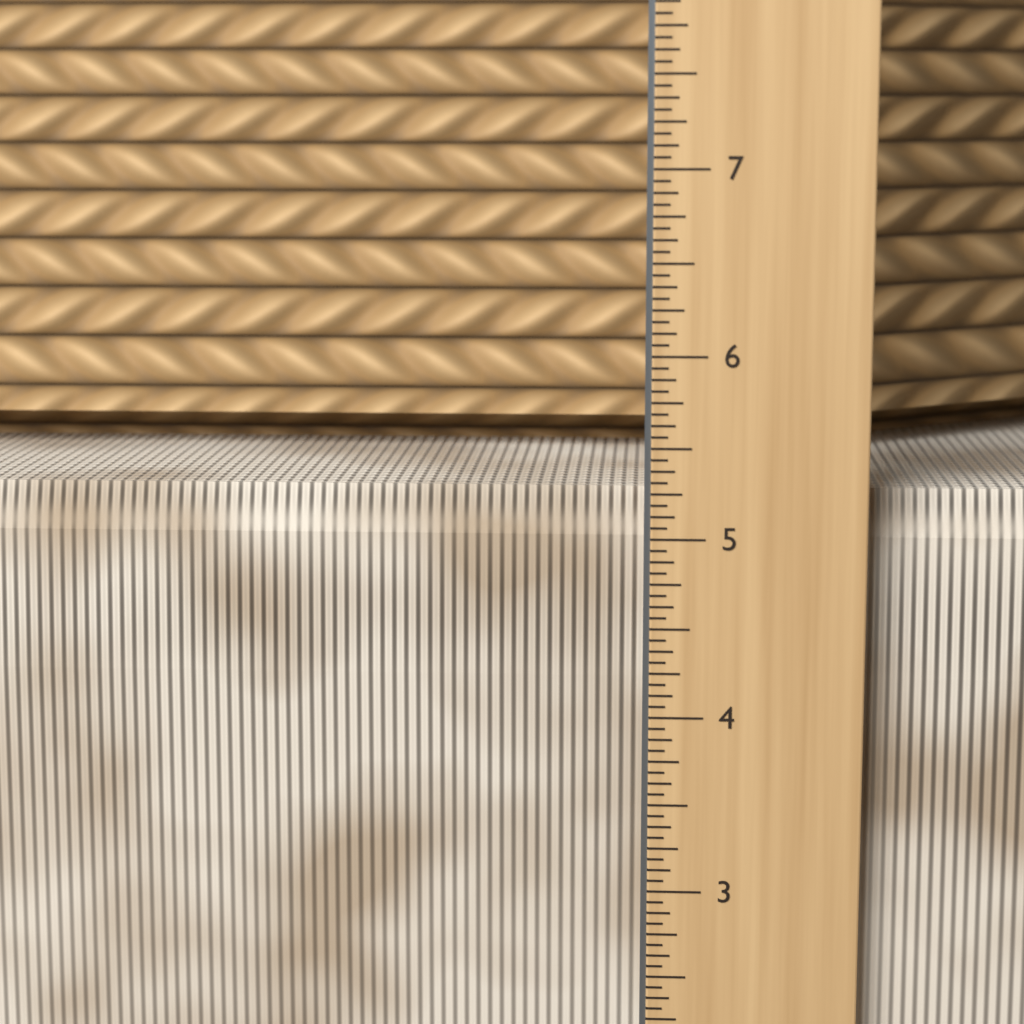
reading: 5.2500 in
